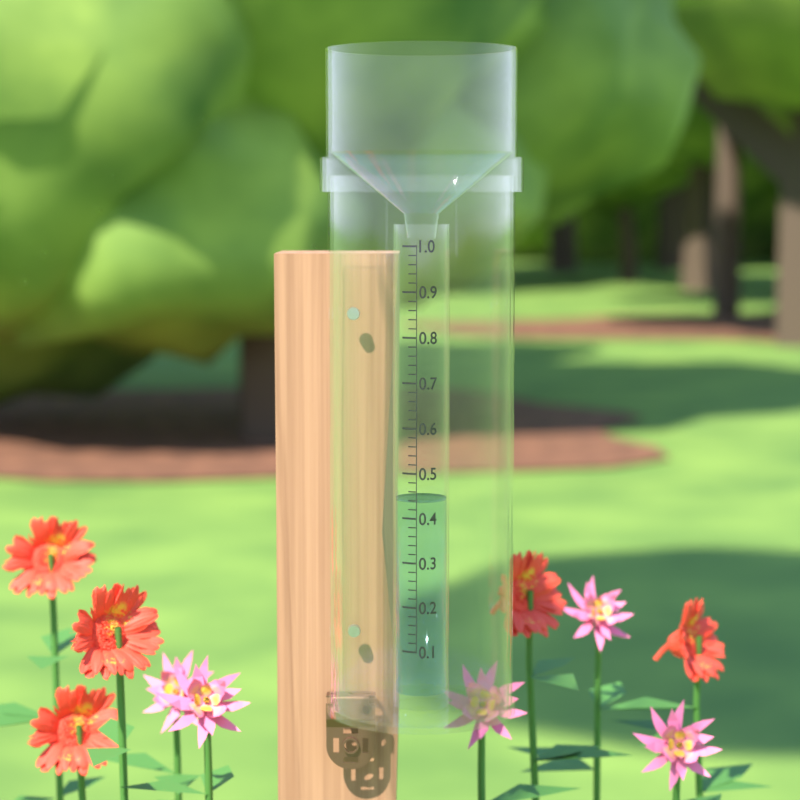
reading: 0.44 (no unit)
